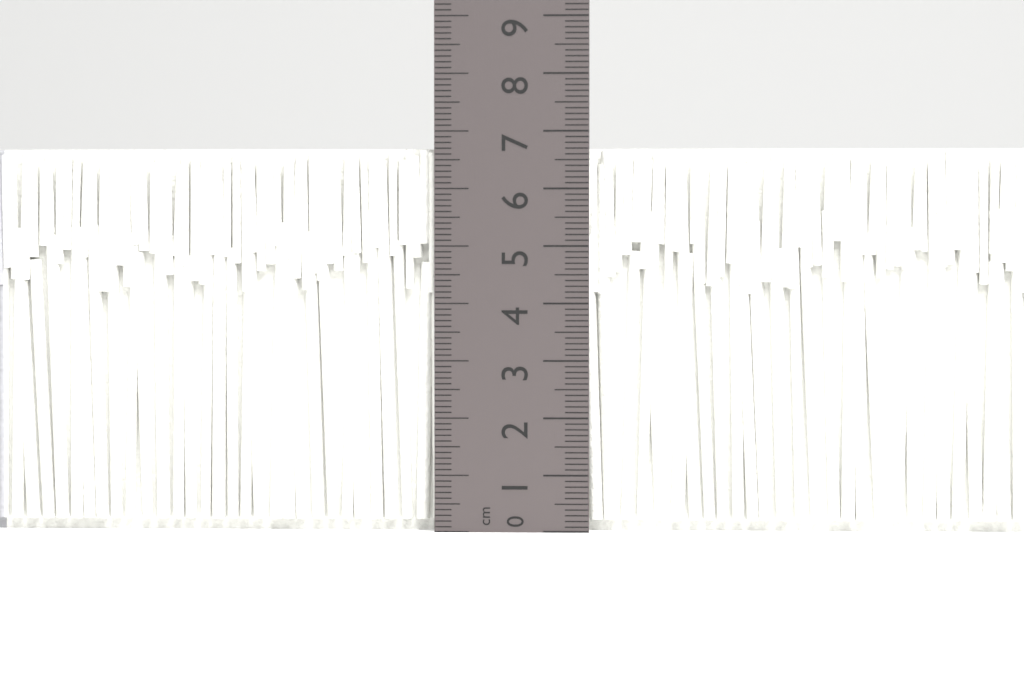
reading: 6.7 cm
